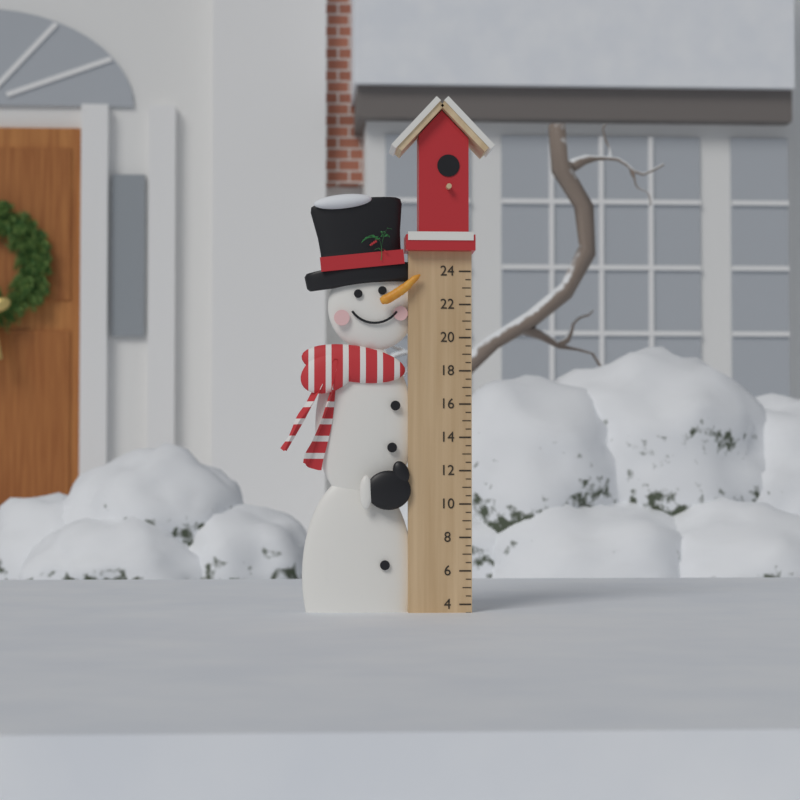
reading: 3.5 (no unit)
